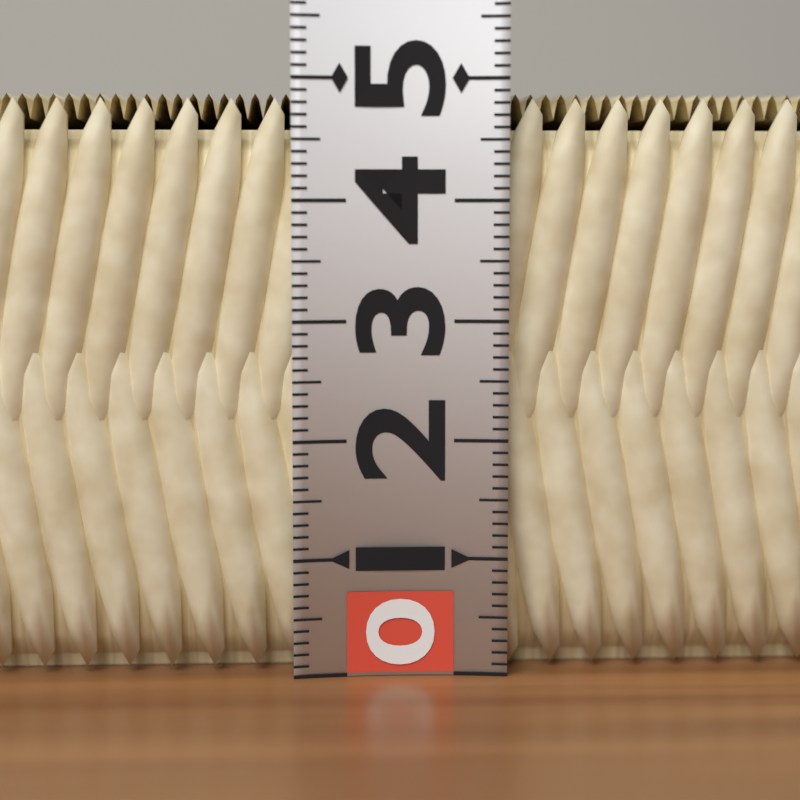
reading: 4.9 (no unit)
